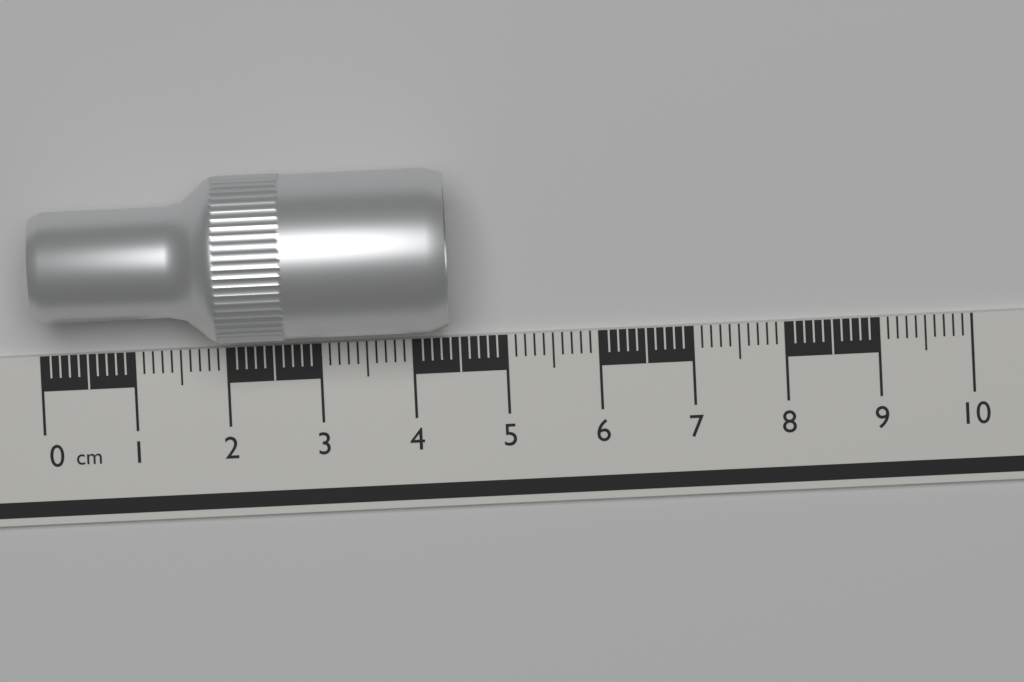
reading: 4.4 cm
